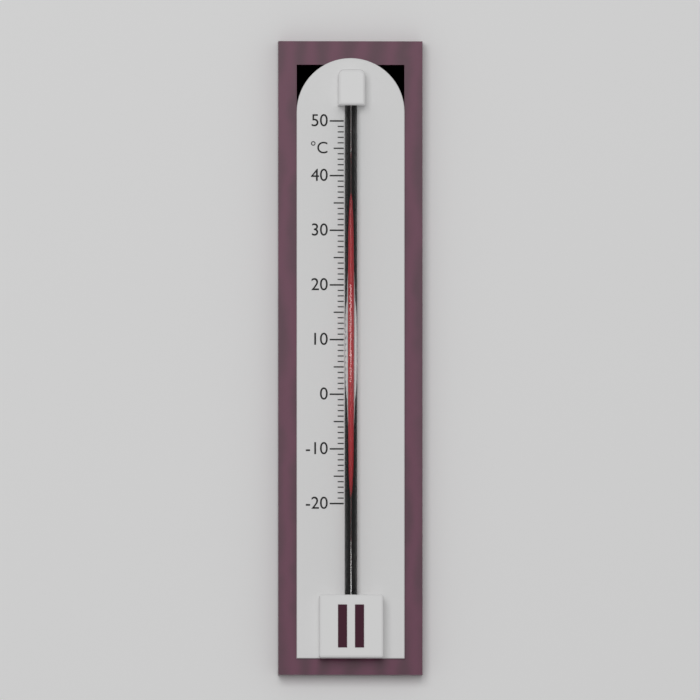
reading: 36 °C
